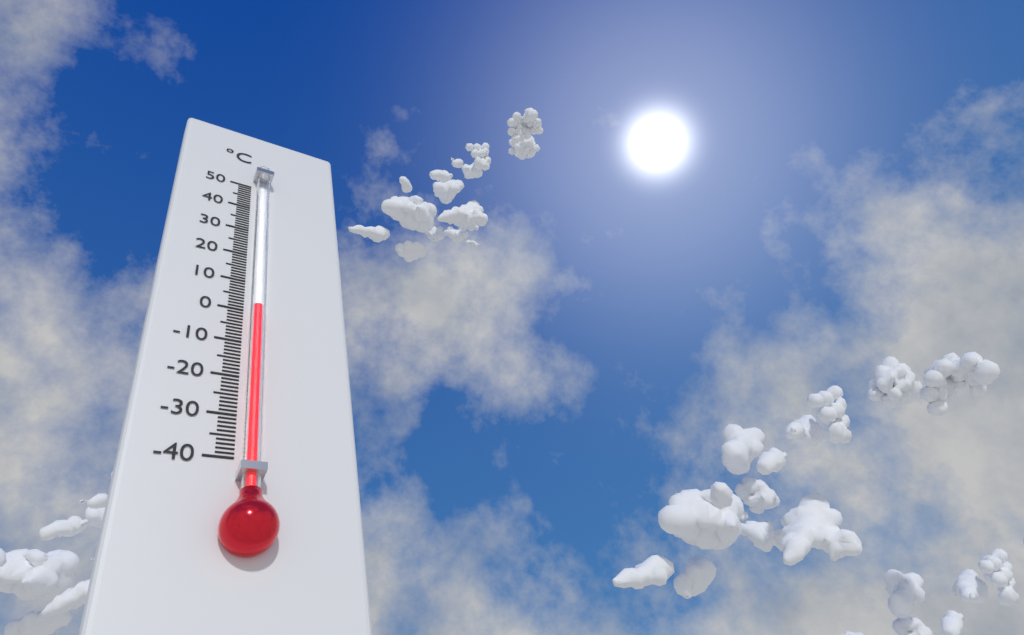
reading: 0 °C
